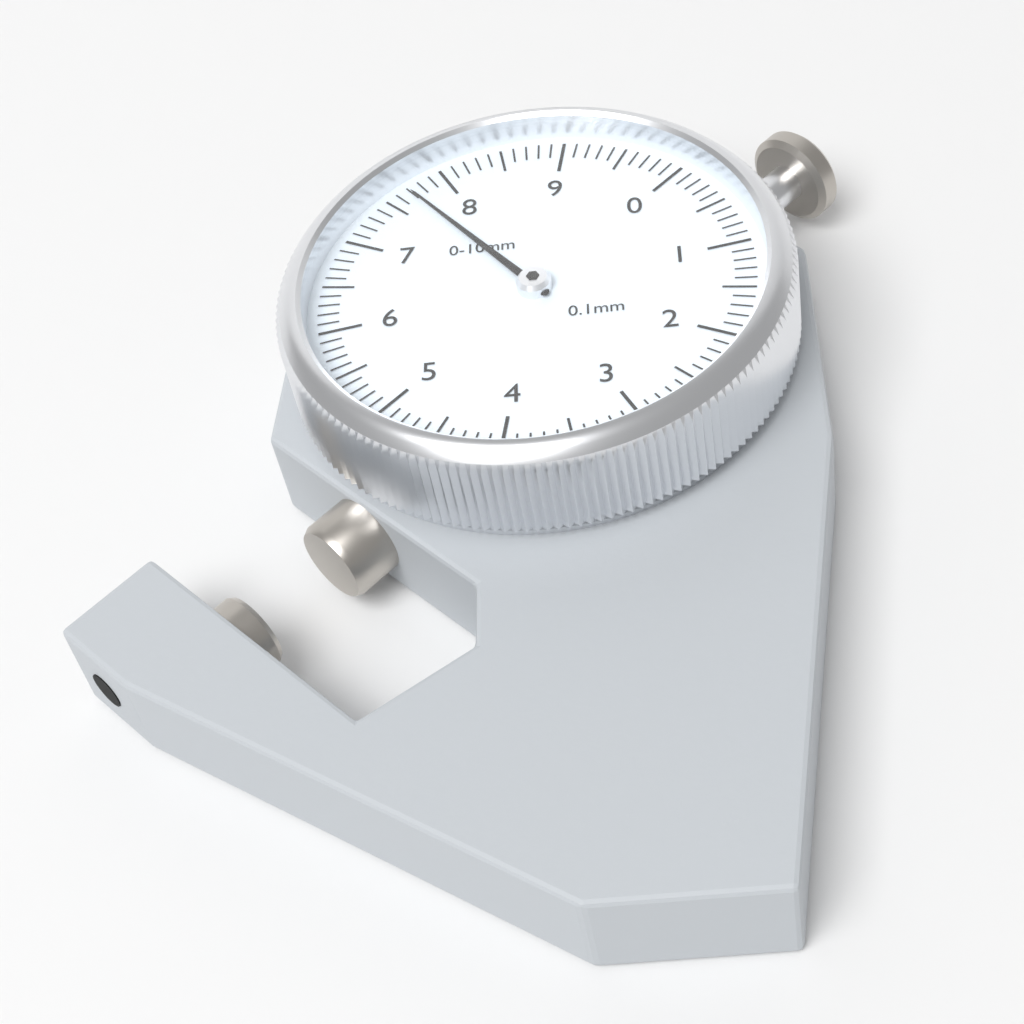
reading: 7.7 mm
